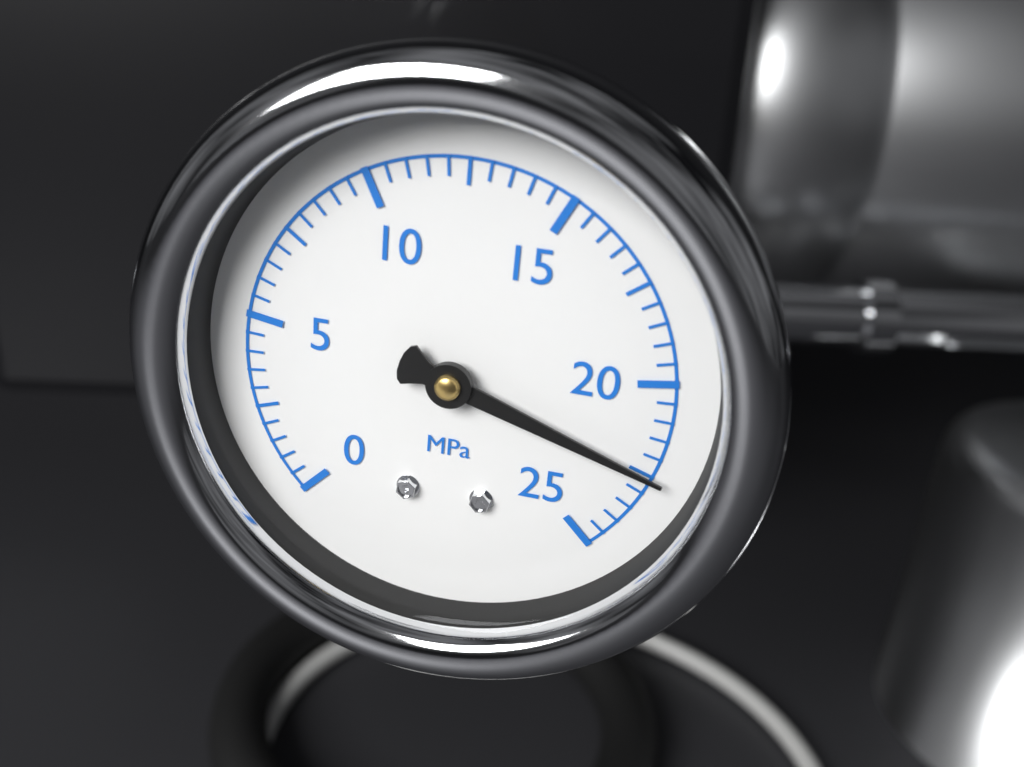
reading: 22.5 MPa
